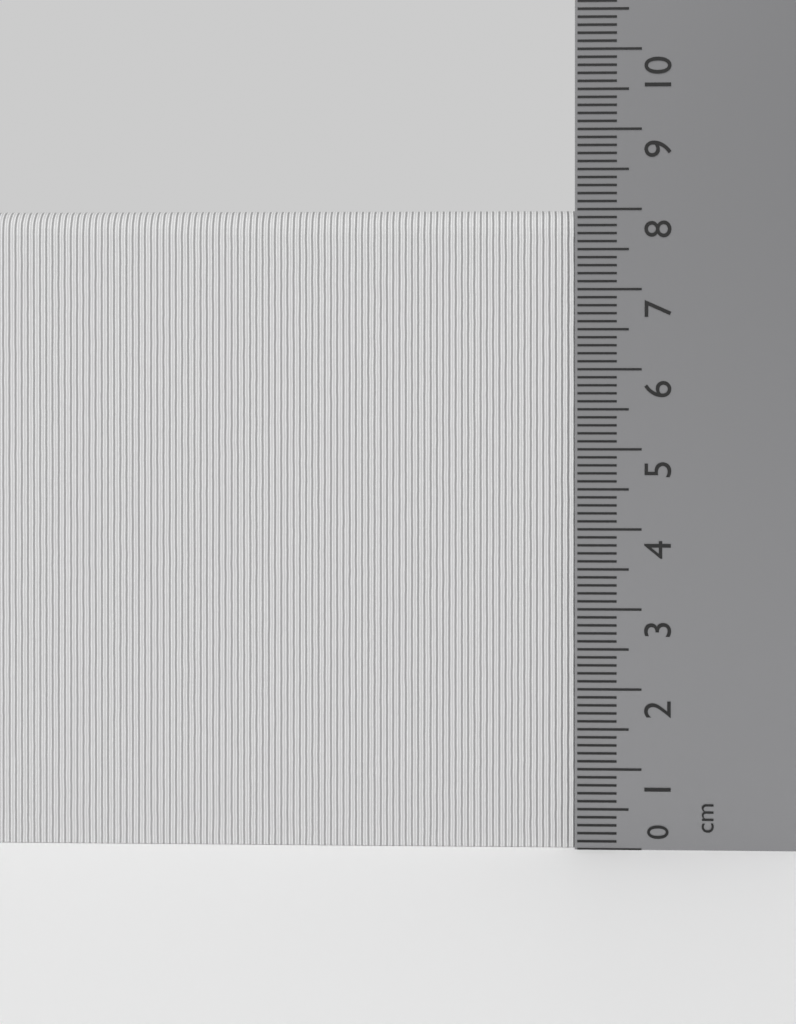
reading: 8.0 cm
